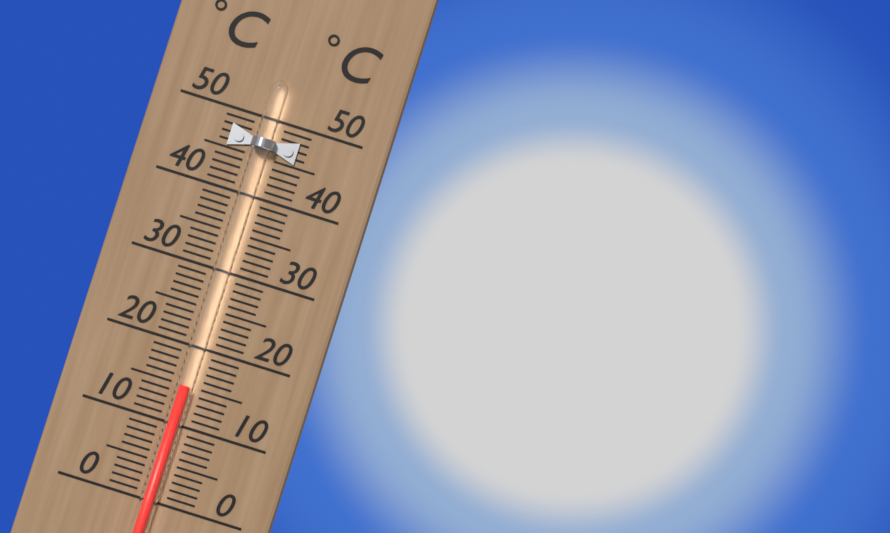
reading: 15 °C
